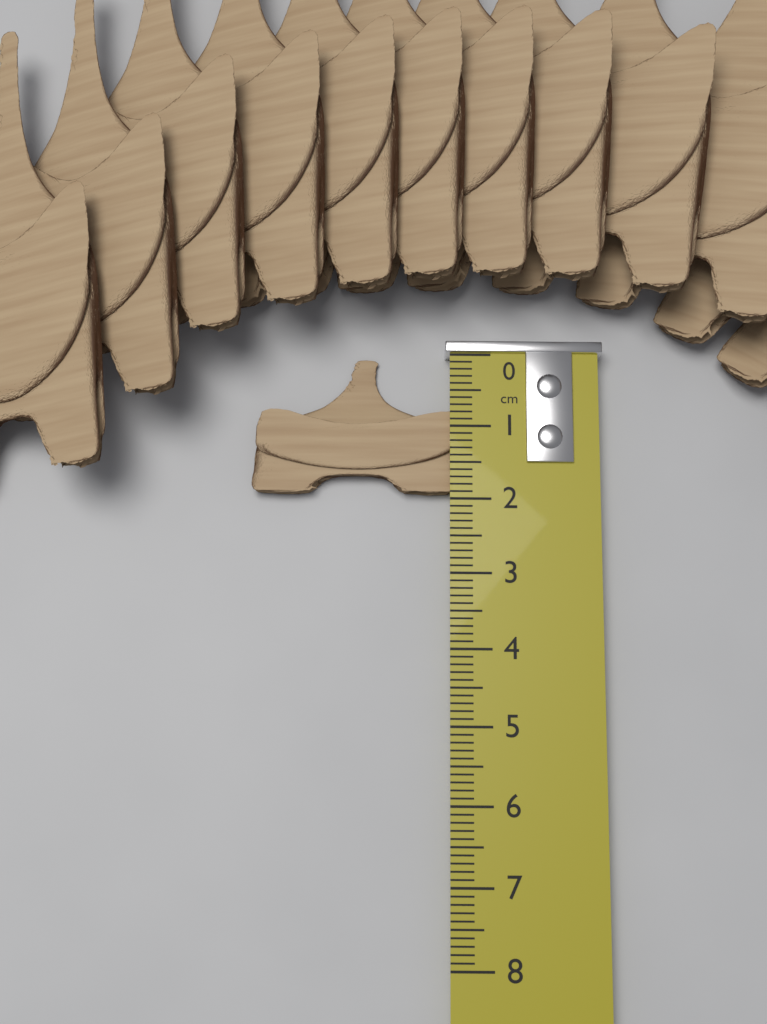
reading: 1.9 cm
